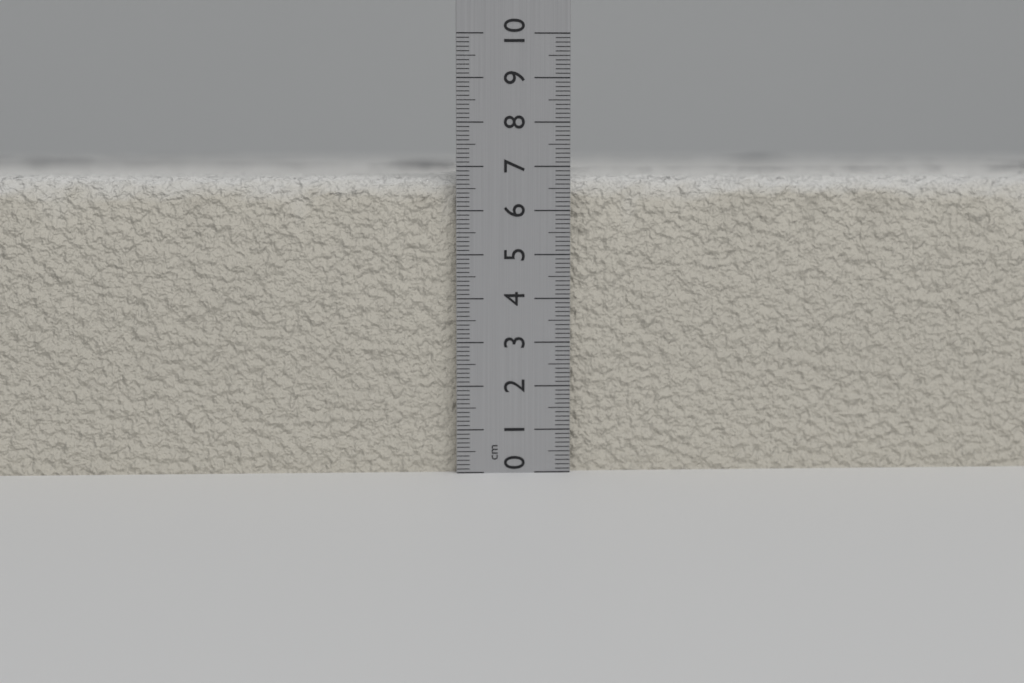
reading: 6.8 cm
